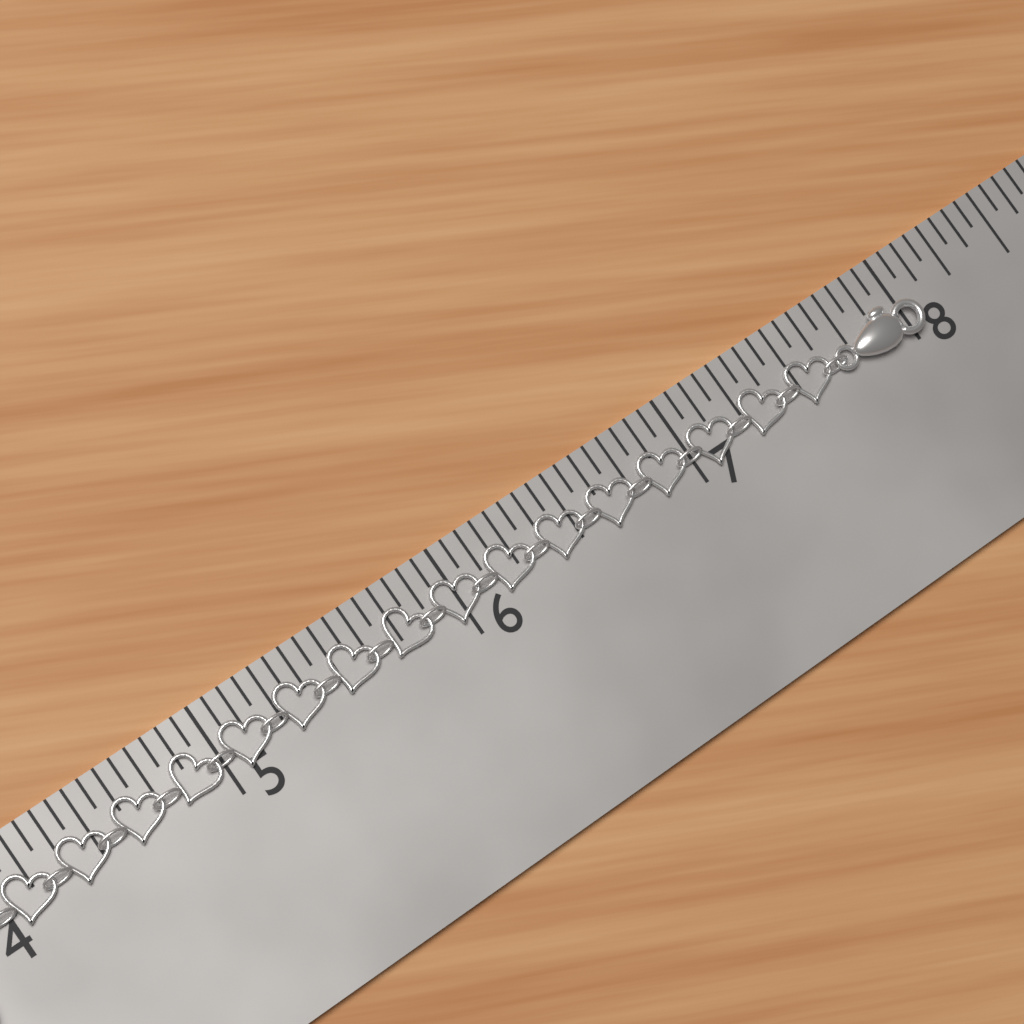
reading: 8.0625 in
